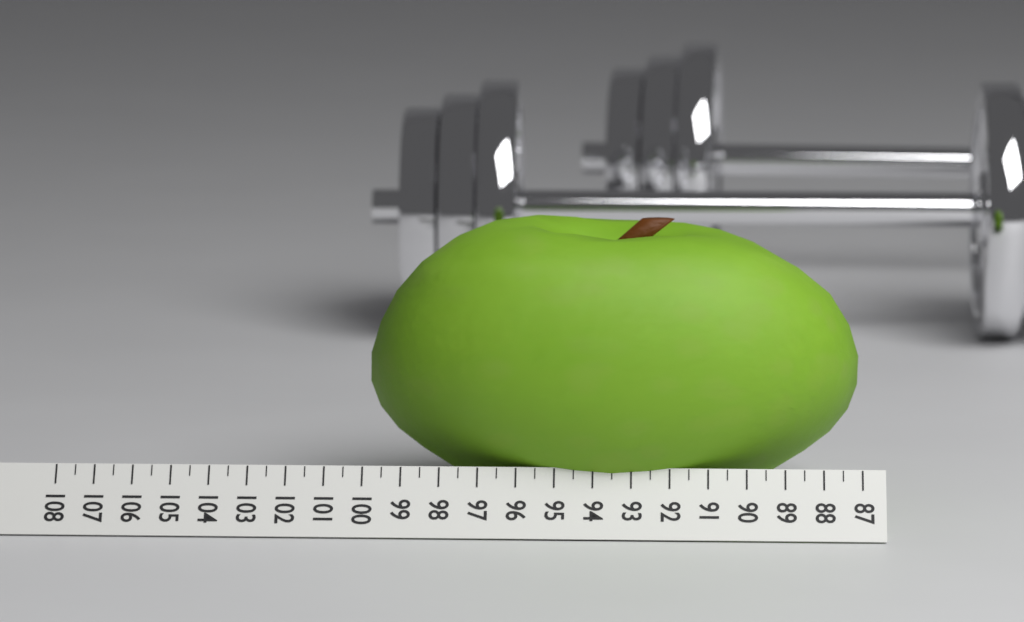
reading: 100.0 (no unit)
